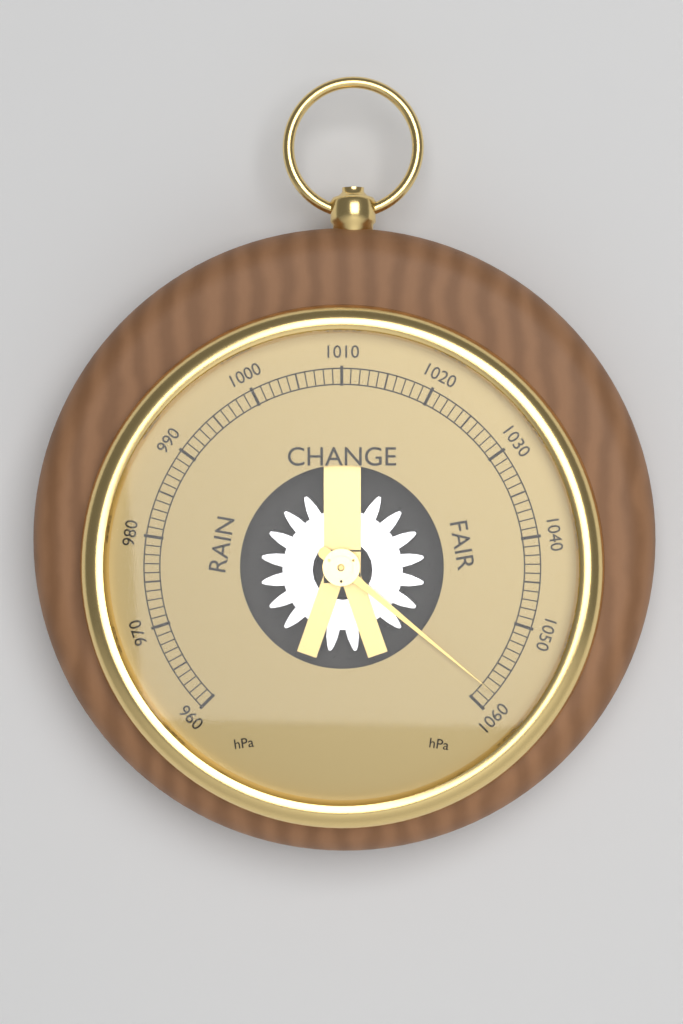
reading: 1058 hPa
